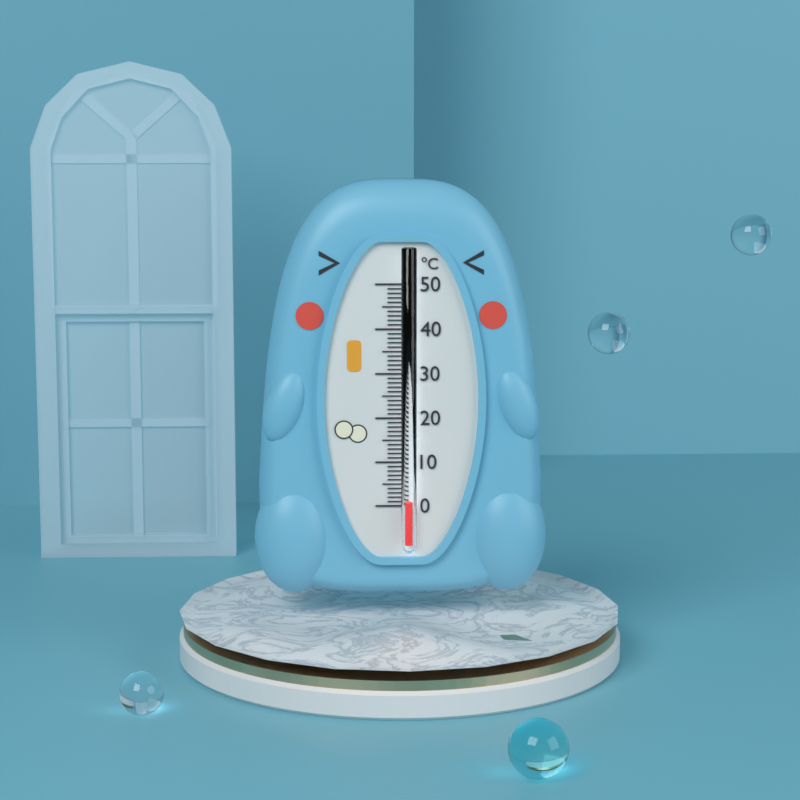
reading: 1 °C
